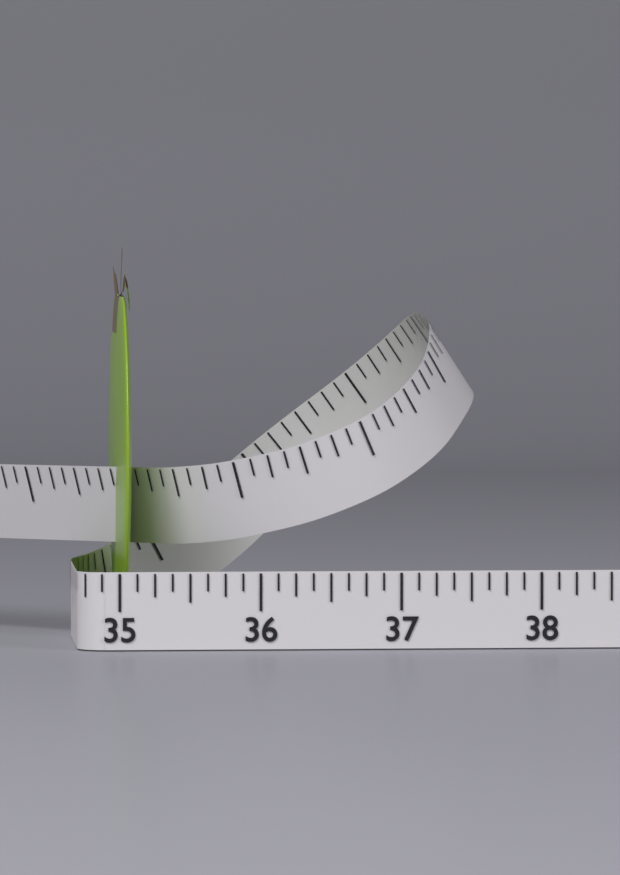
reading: 35.125 (no unit)
